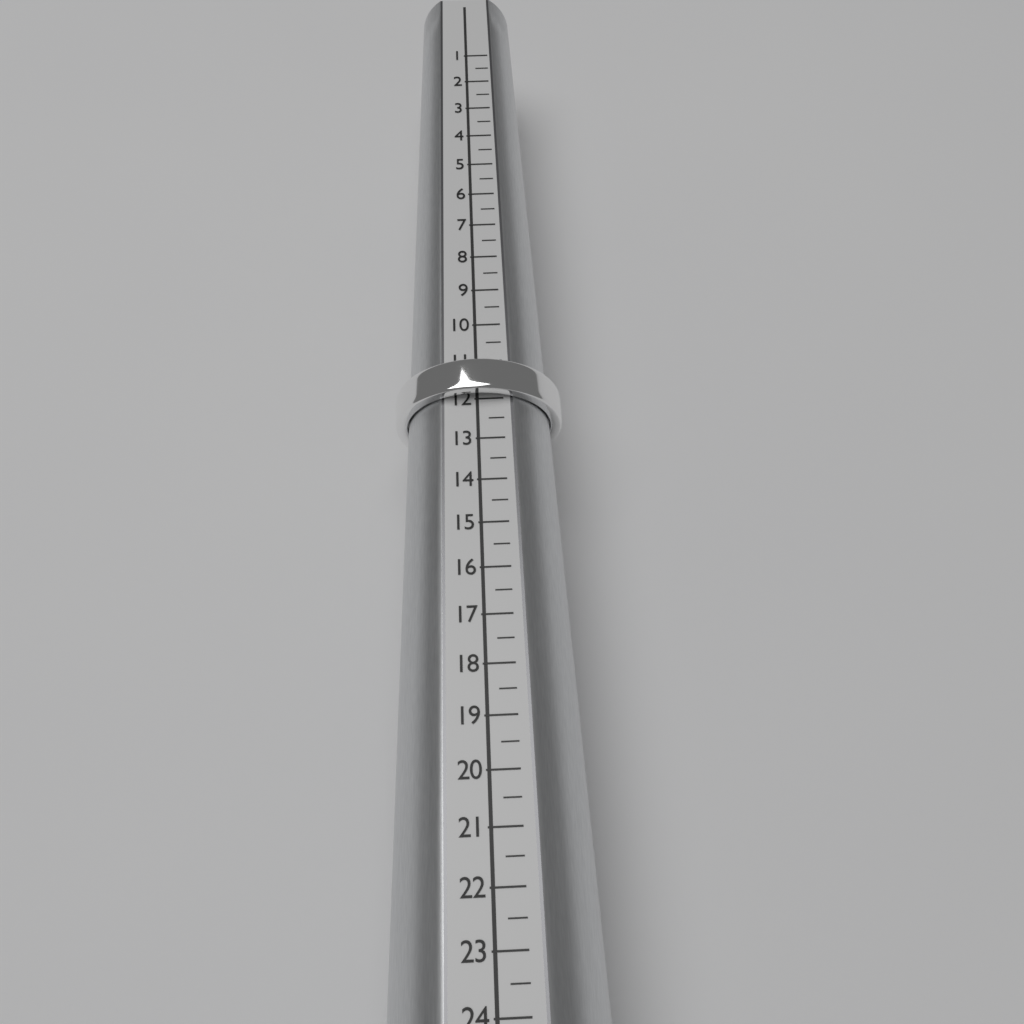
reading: 12.0 (no unit)
